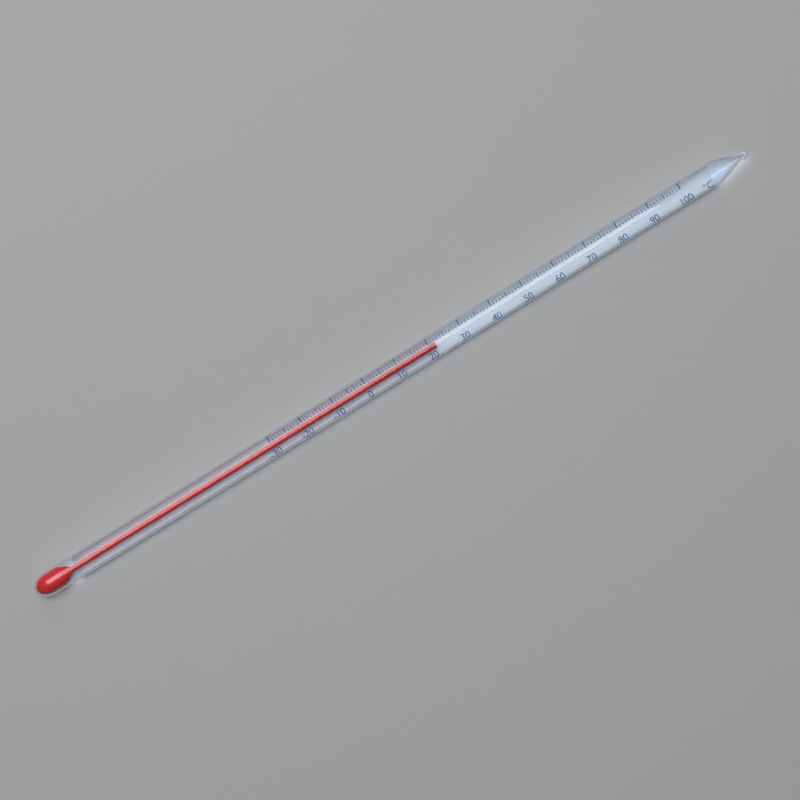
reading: 22 °C
